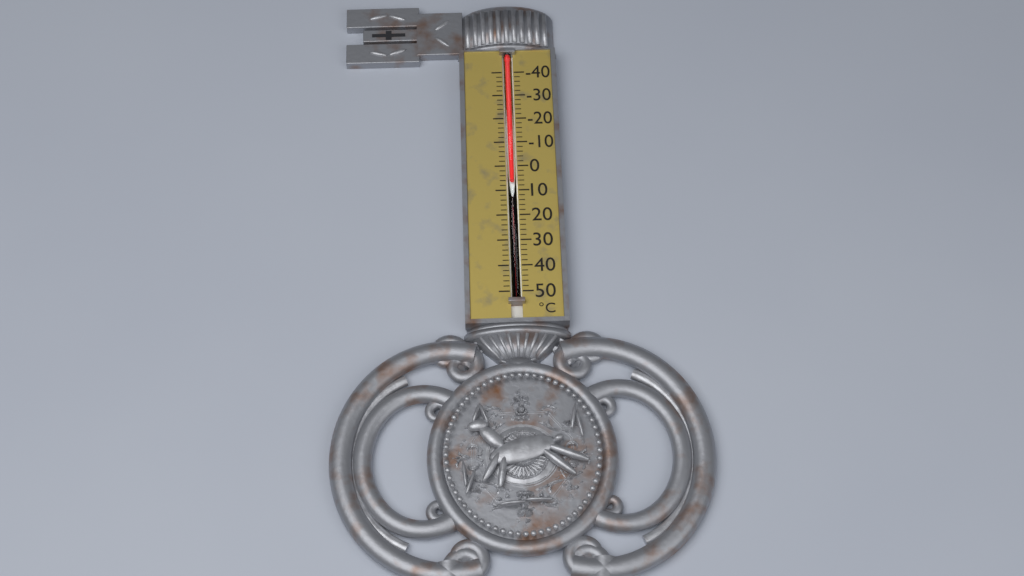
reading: 6 °C
